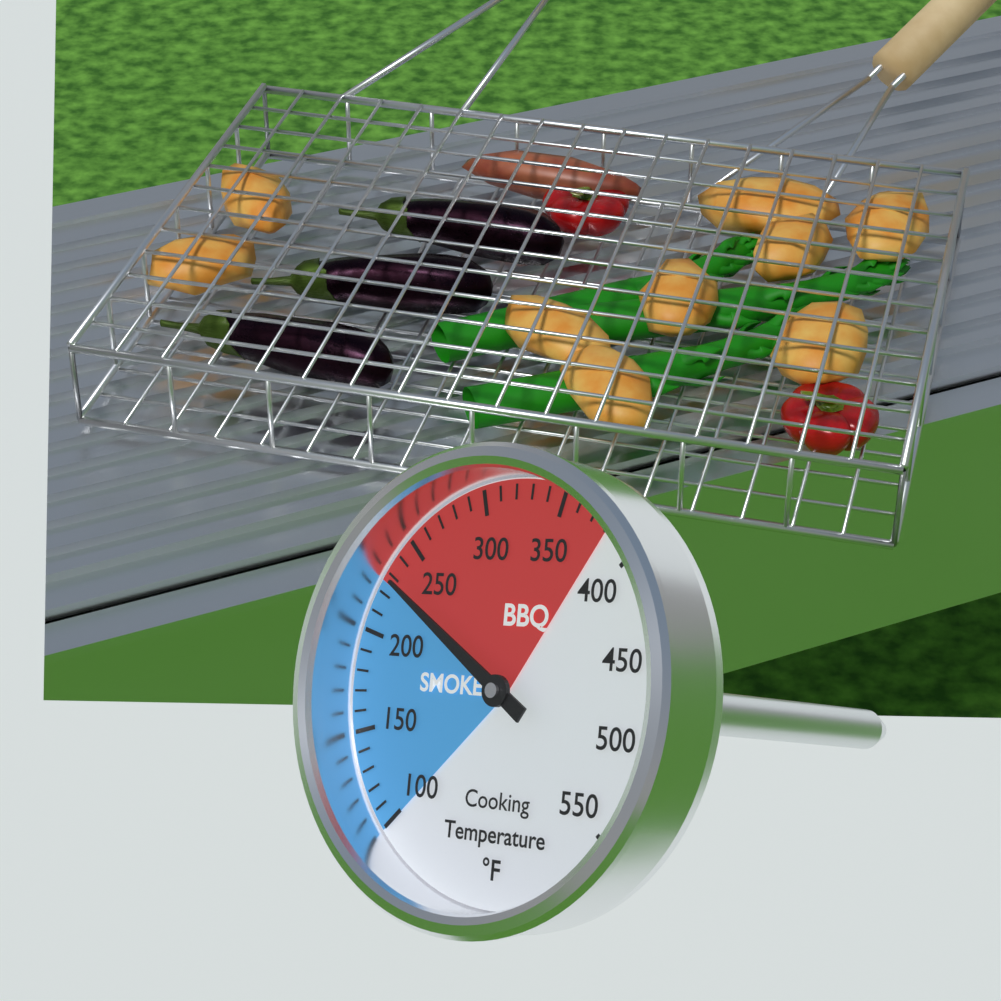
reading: 230 °F
